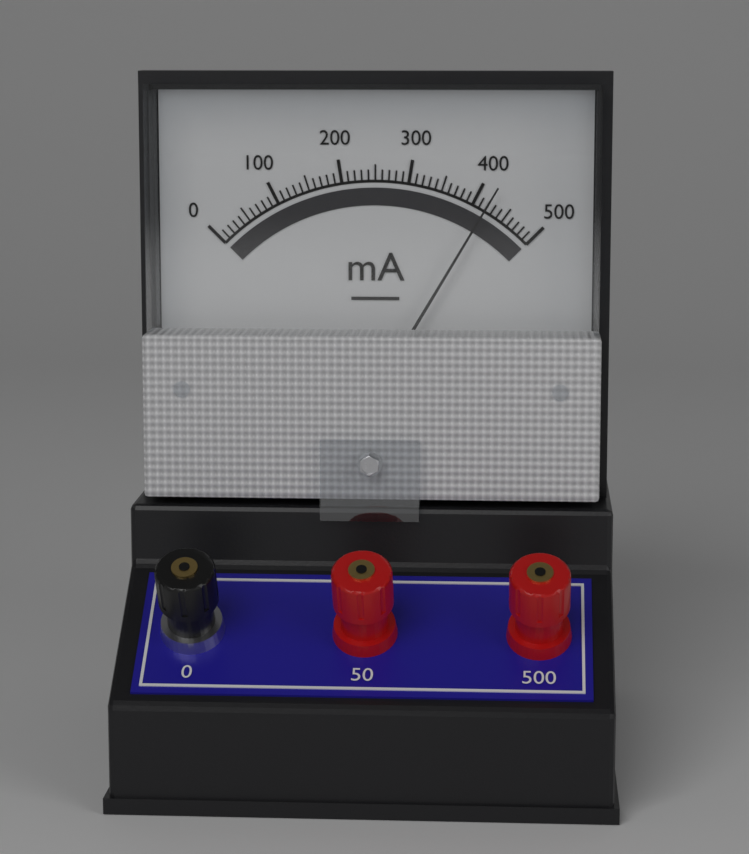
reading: 420 mA
